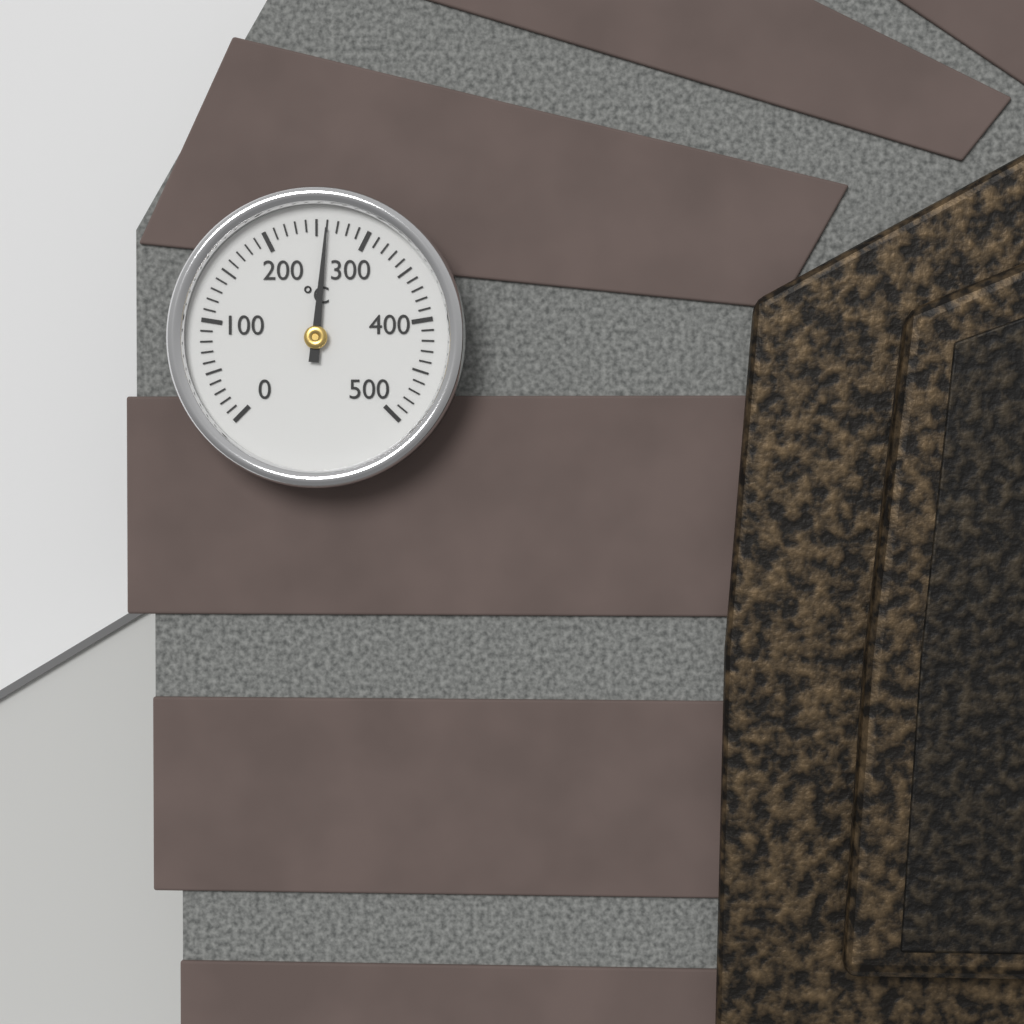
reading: 260 °C
